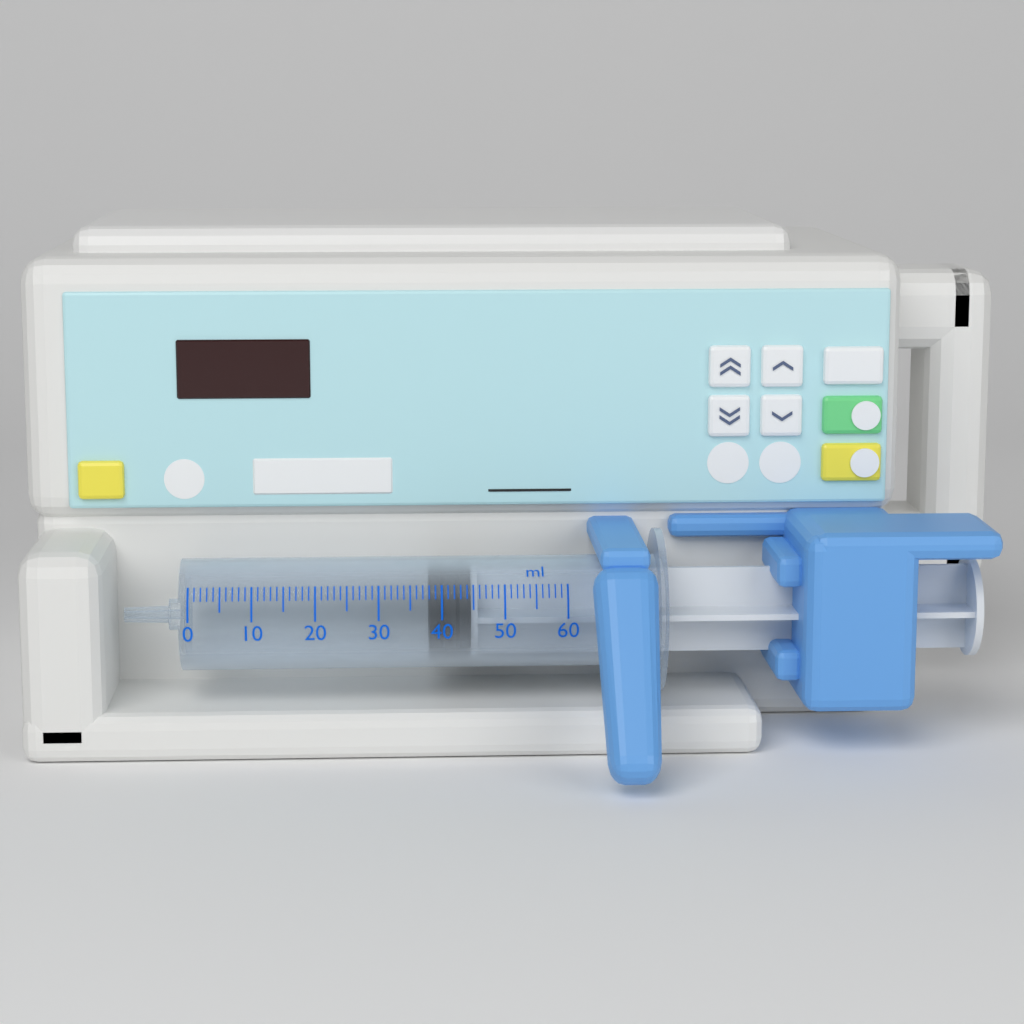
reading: 38 ml
